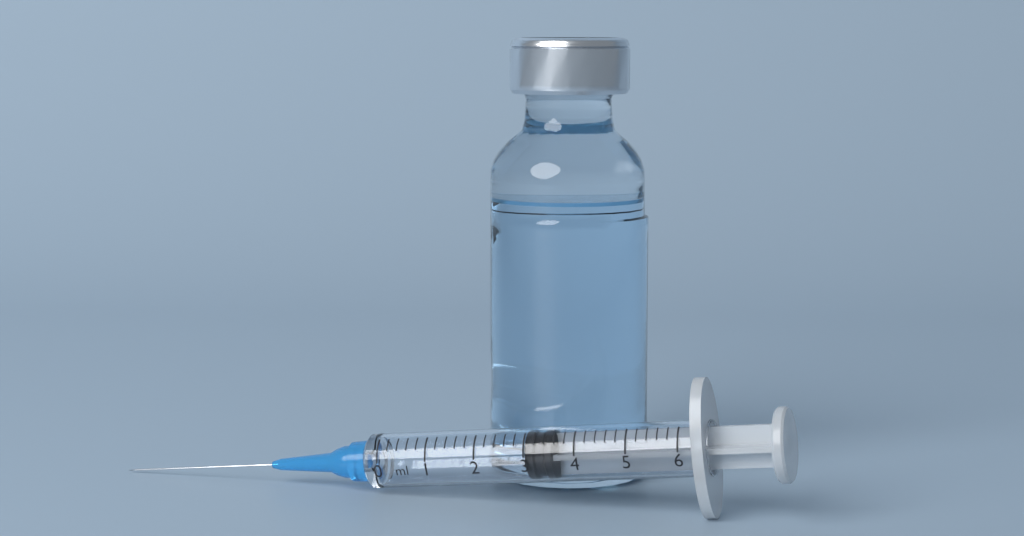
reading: 3.0 ml
